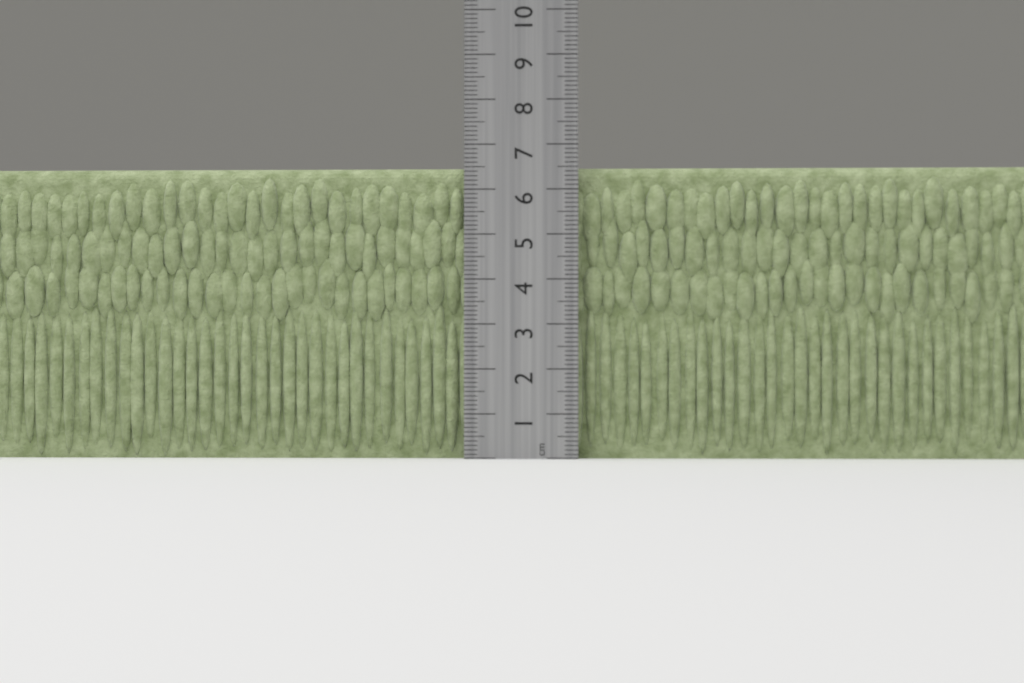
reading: 6.5 cm
